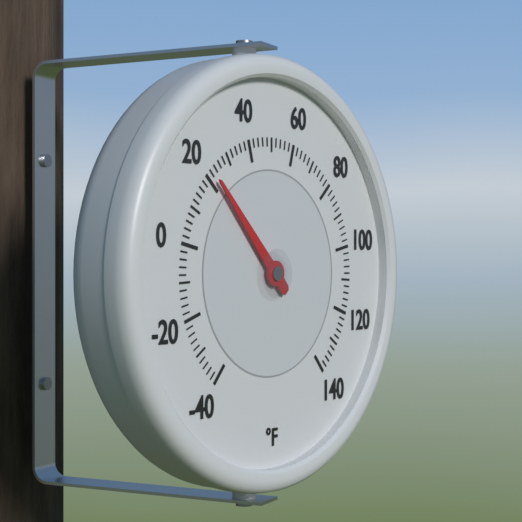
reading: 22 °F
